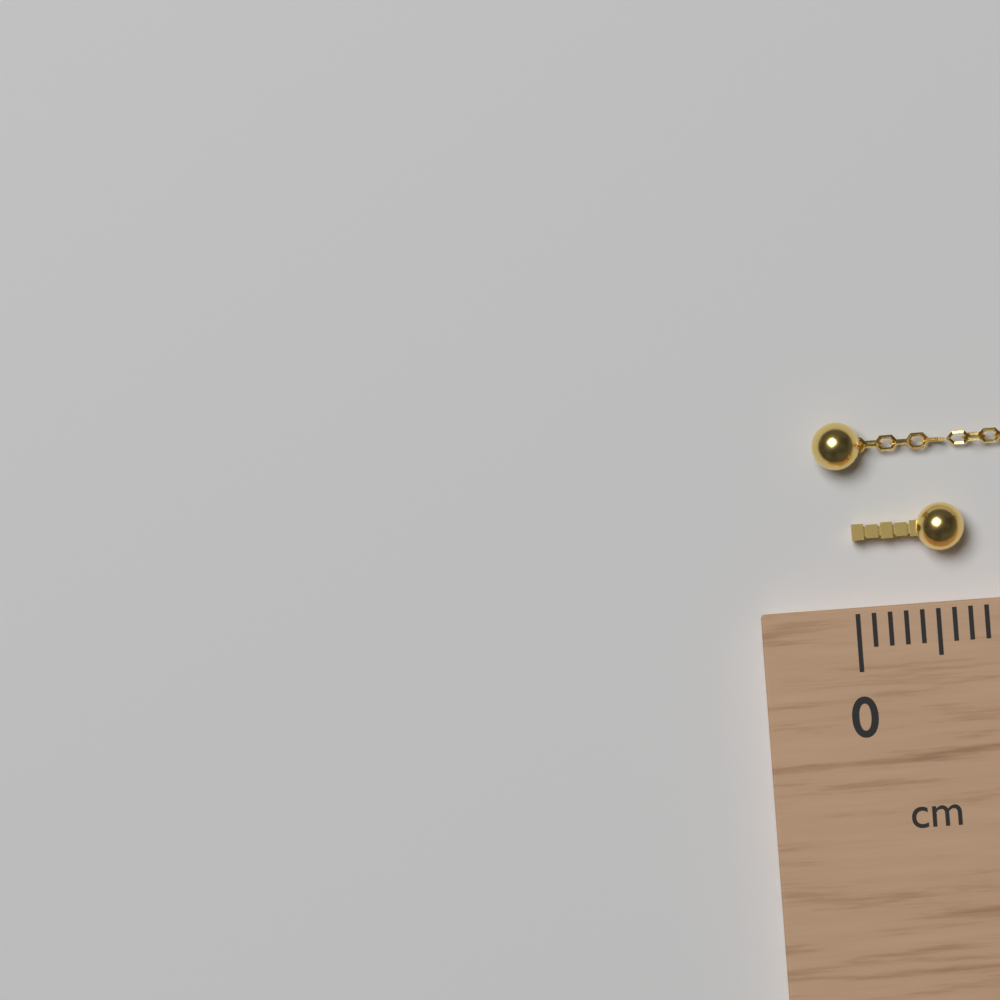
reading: 0.7 cm
